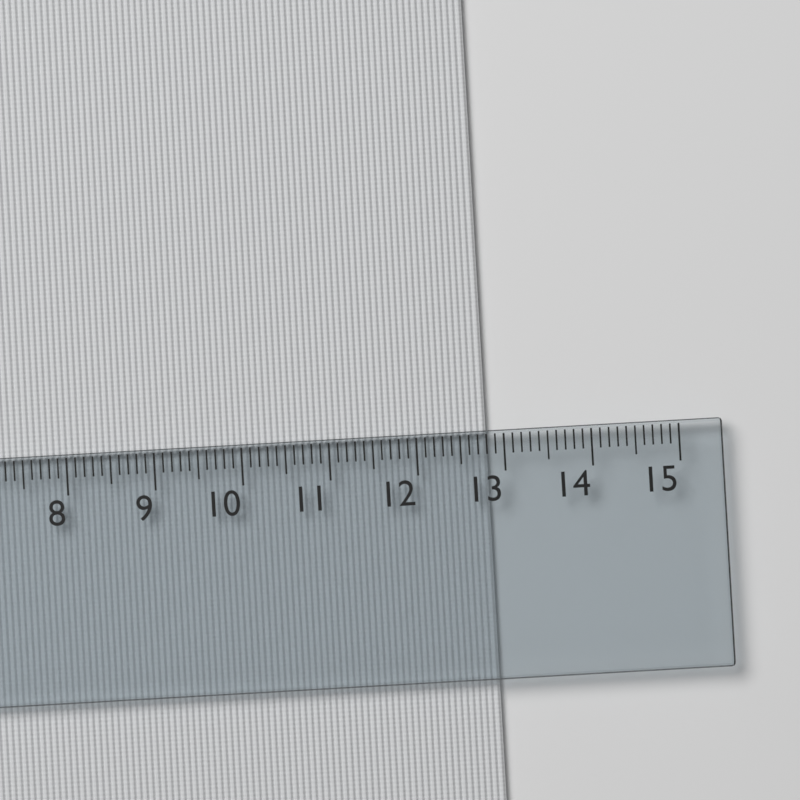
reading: 12.8 cm
